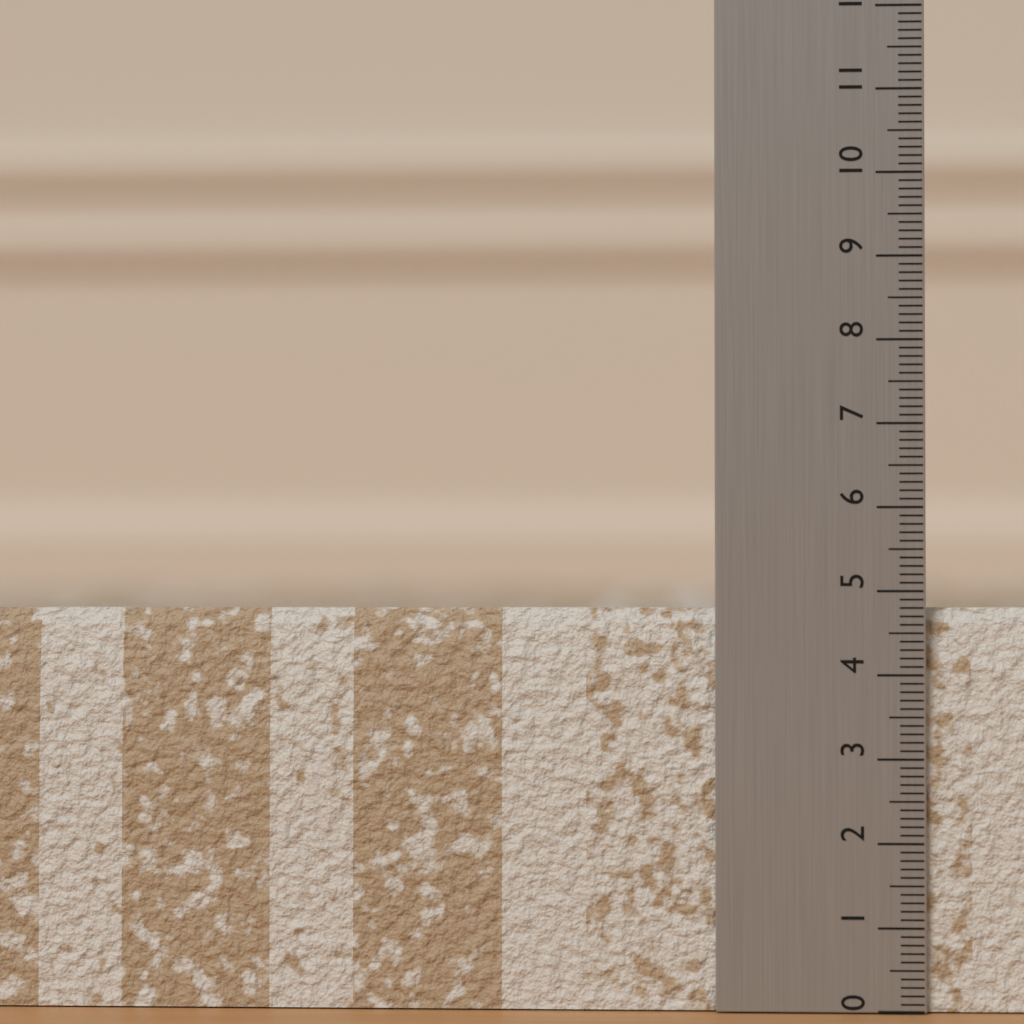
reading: 4.8 (no unit)
